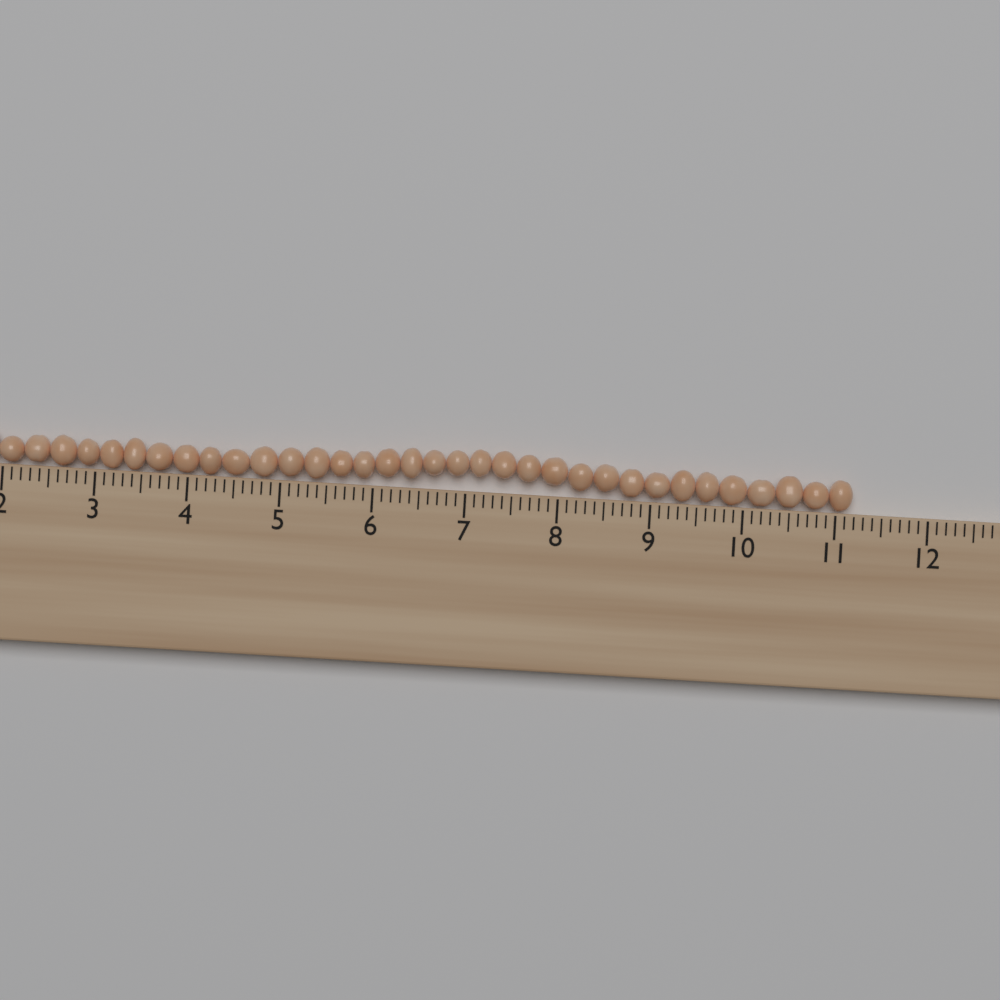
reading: 11.2 cm
